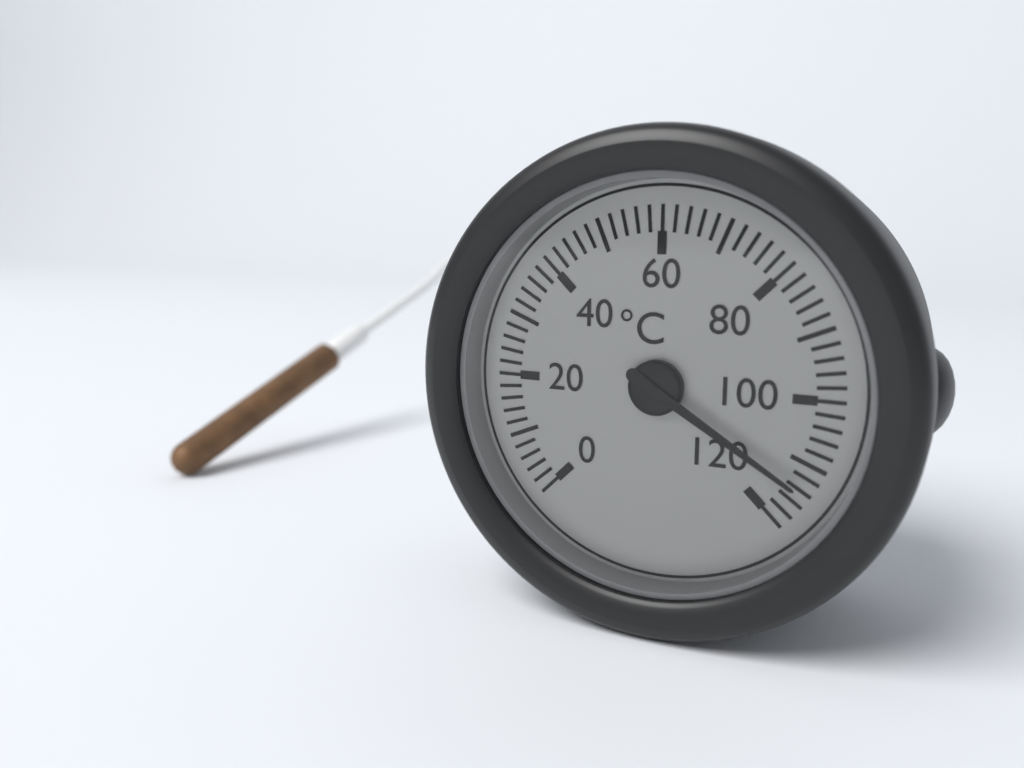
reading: 114 °C
